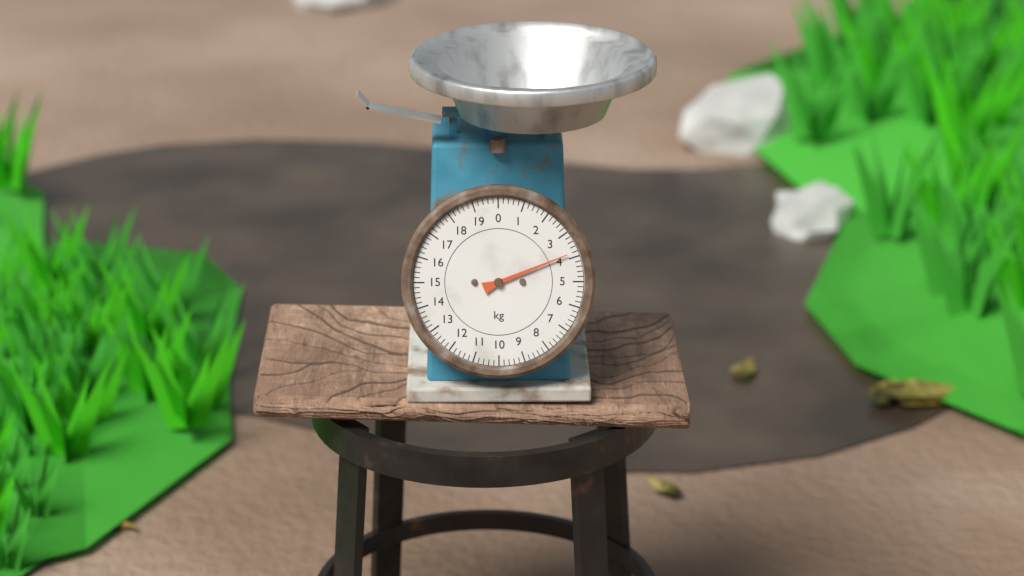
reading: 3.8 kg
